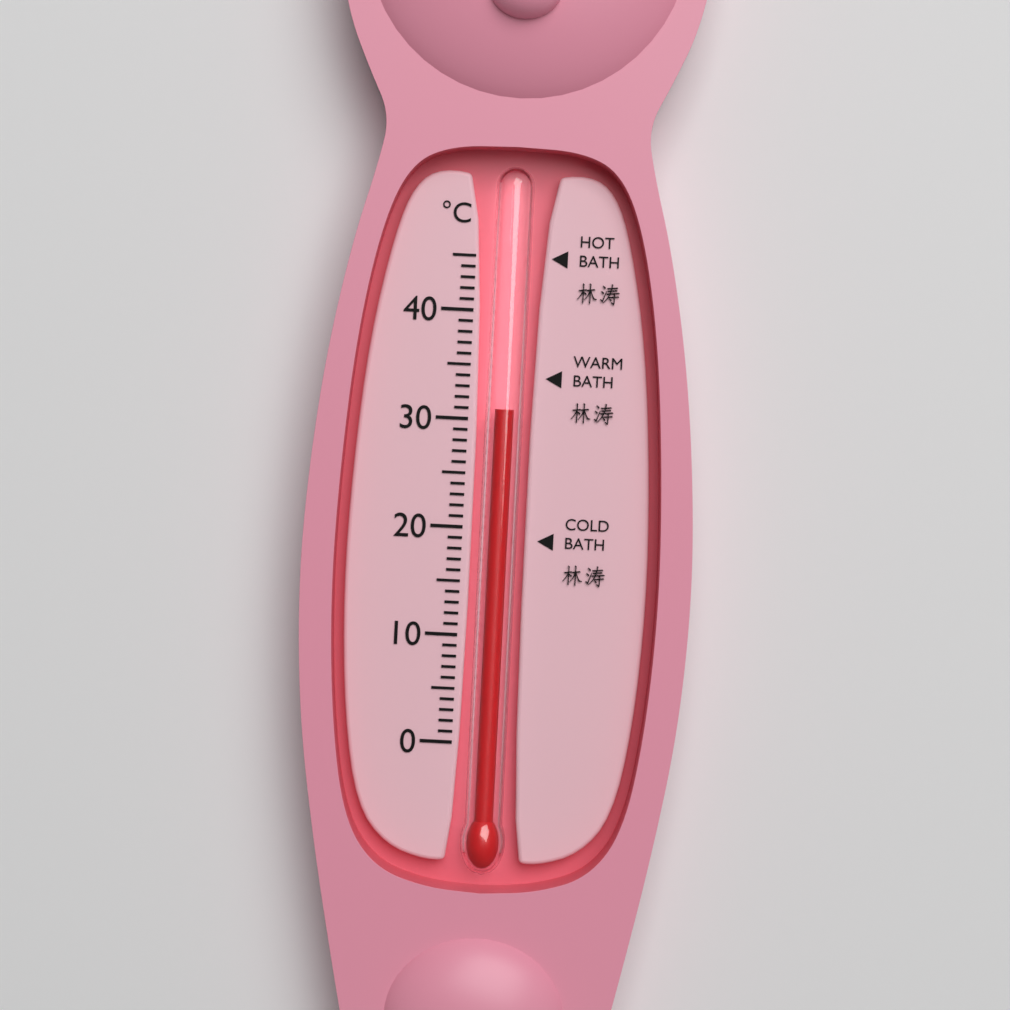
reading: 31 °C
